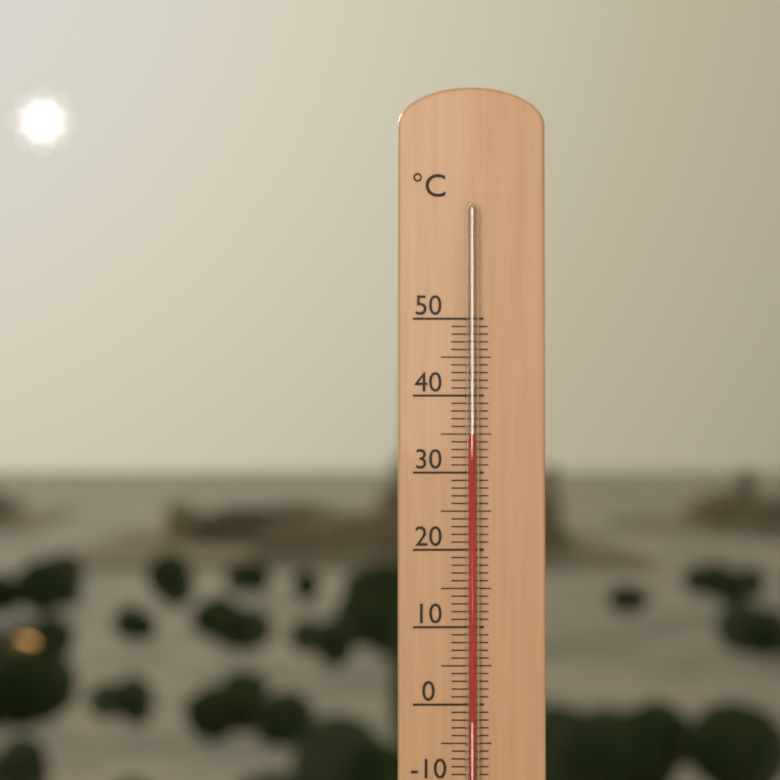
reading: 35 °C
